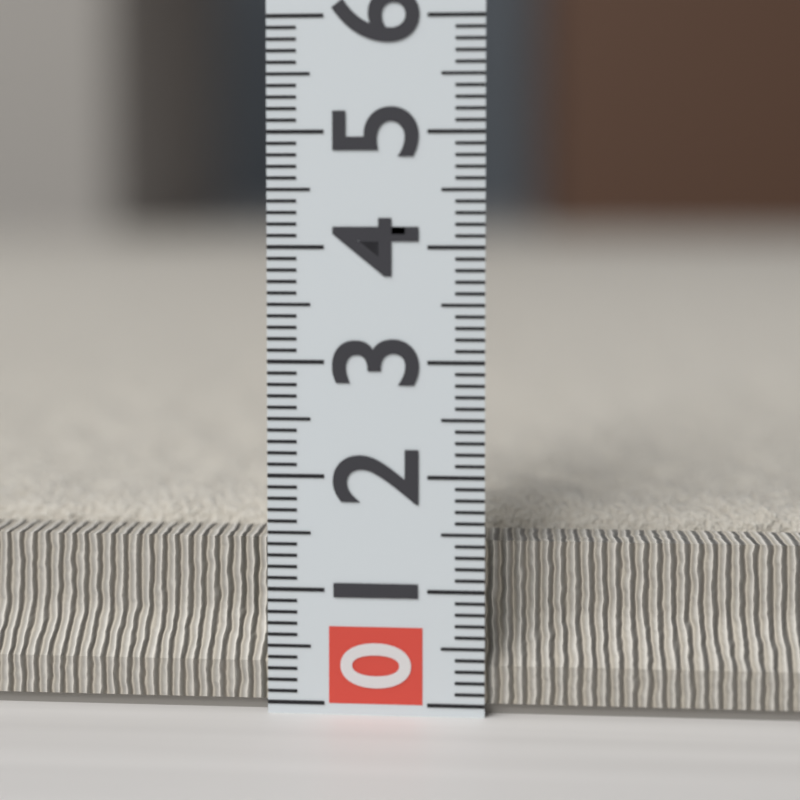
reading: 1.6 (no unit)
